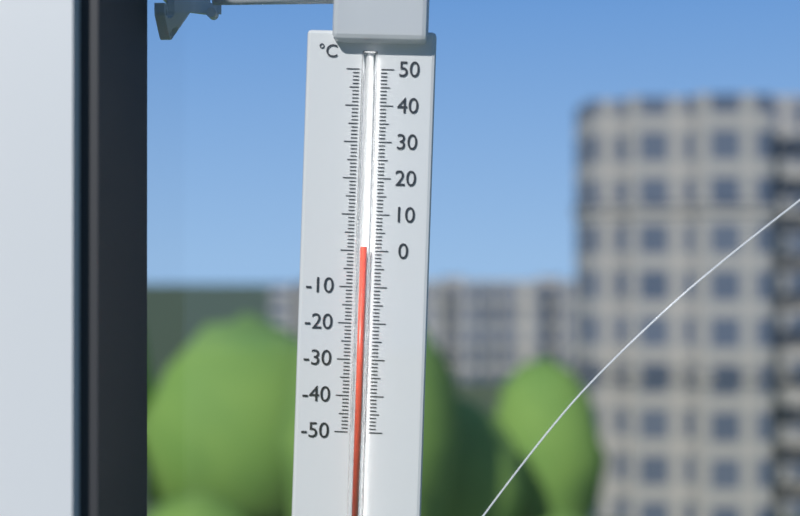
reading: 1 °C
